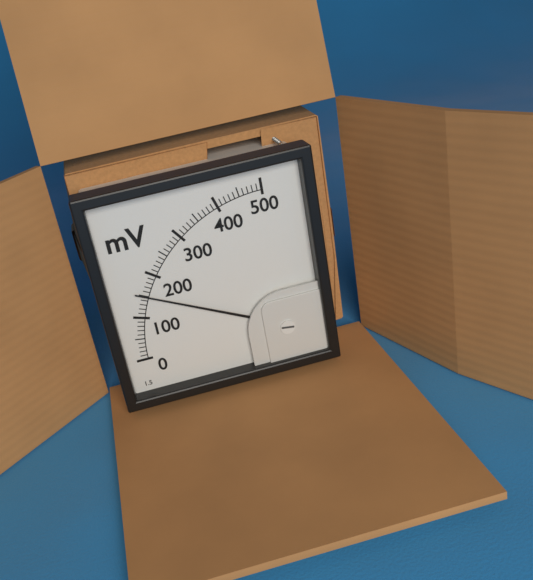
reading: 150 mV
